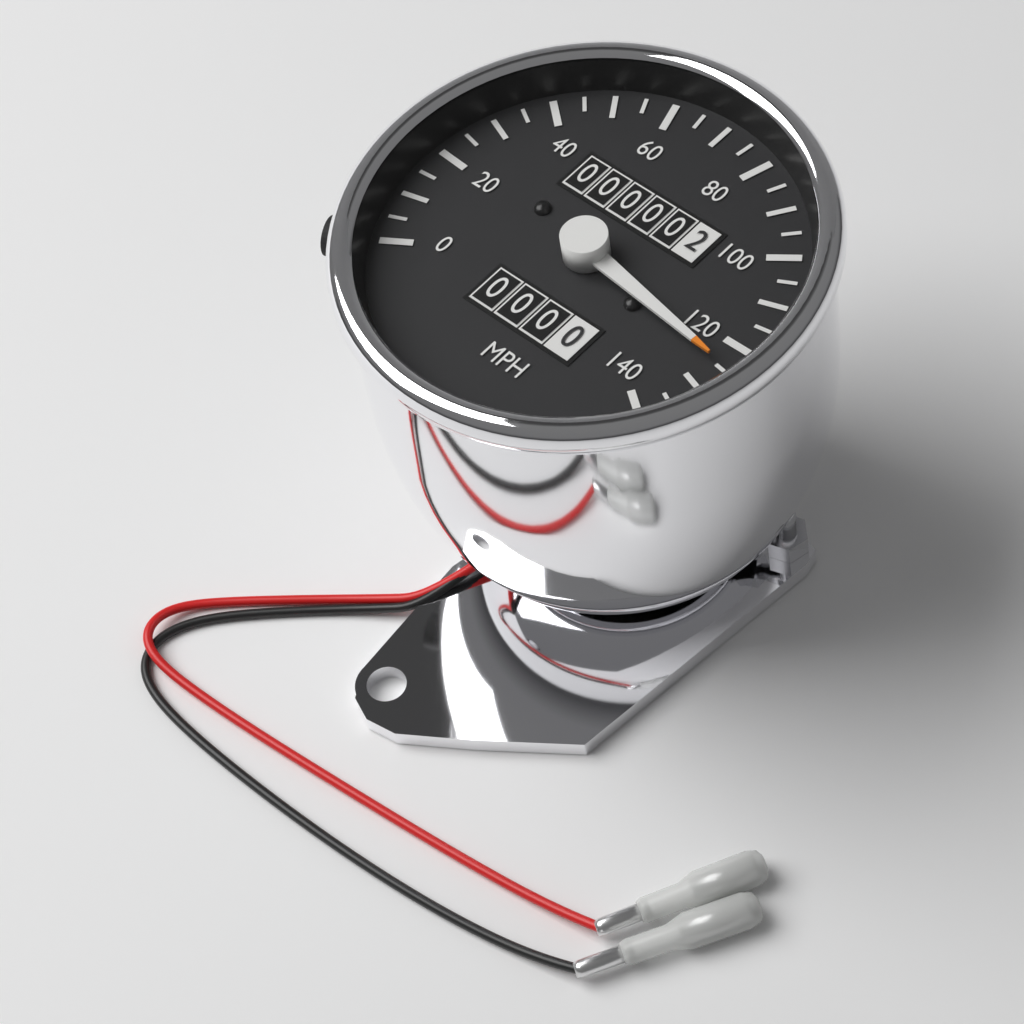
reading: 125 mph
